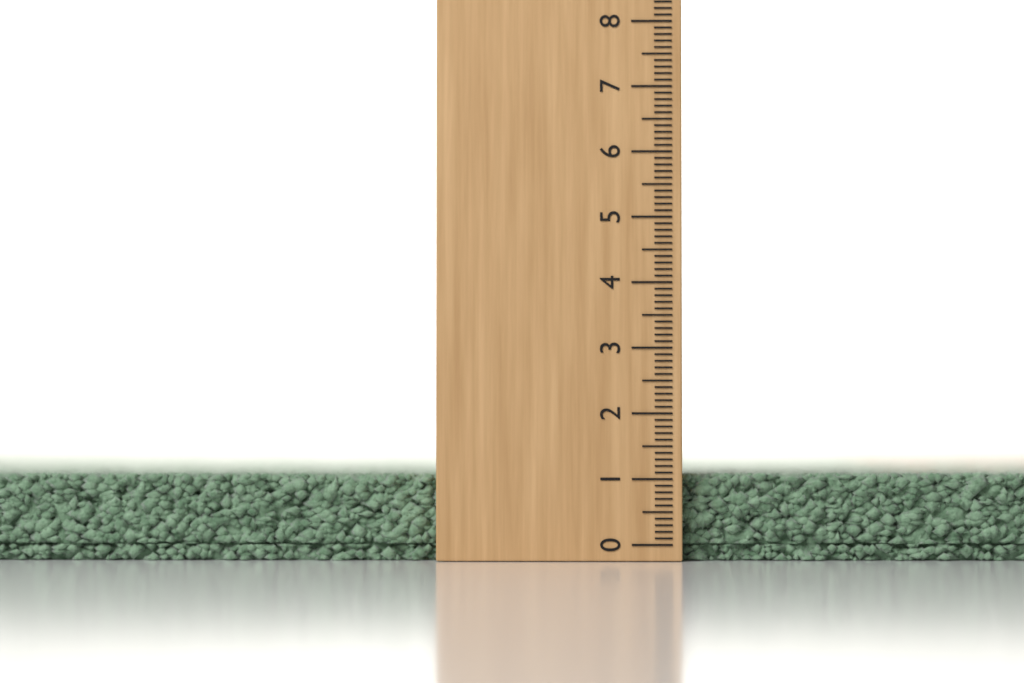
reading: 1.1 (no unit)
